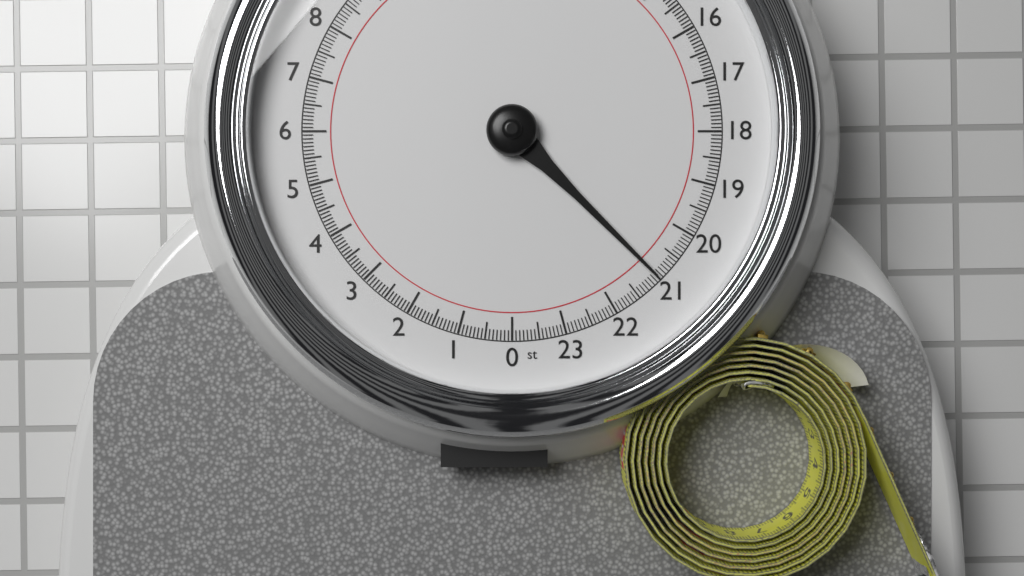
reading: 21.000000 st
